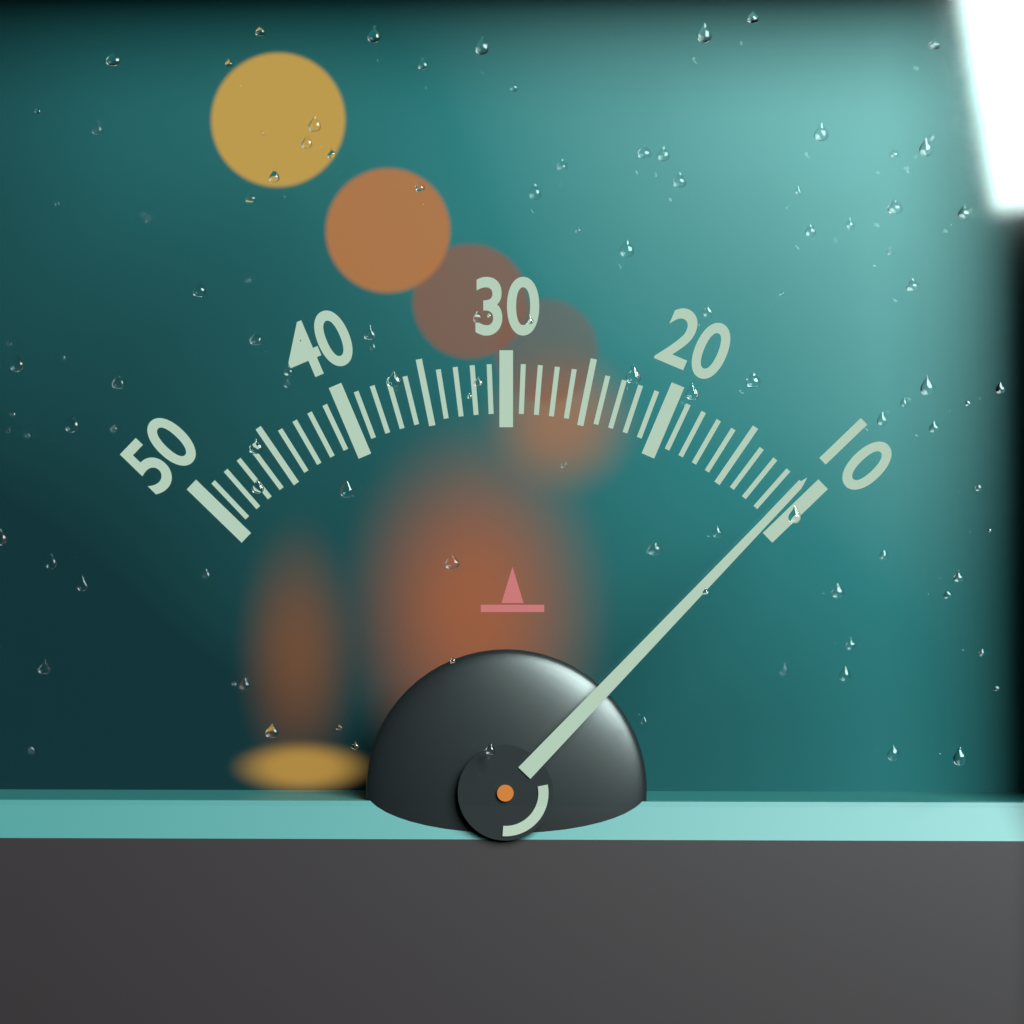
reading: 11 (no unit)
